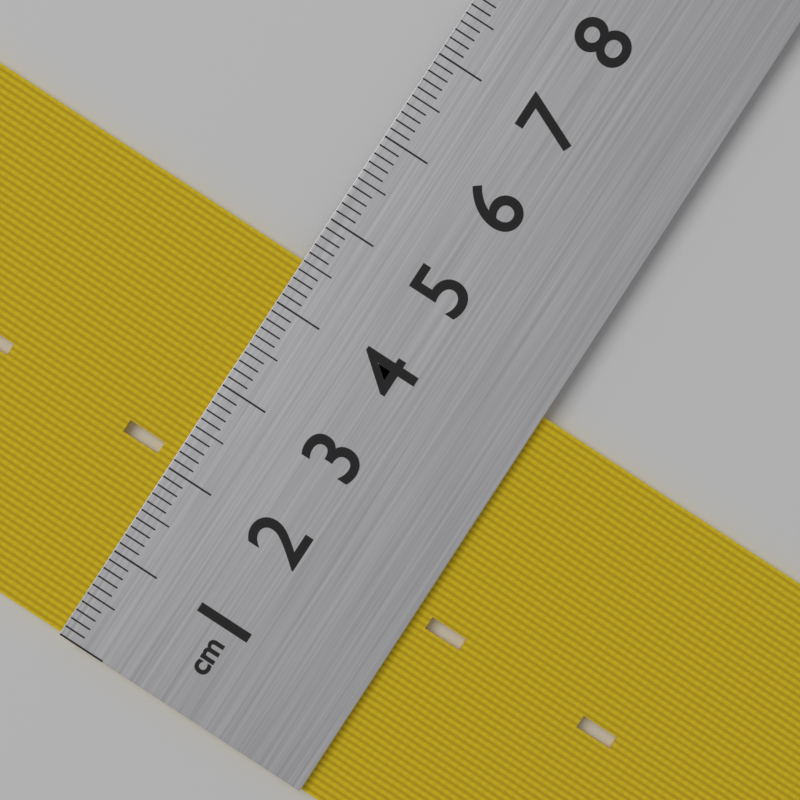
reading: 4.5 cm
